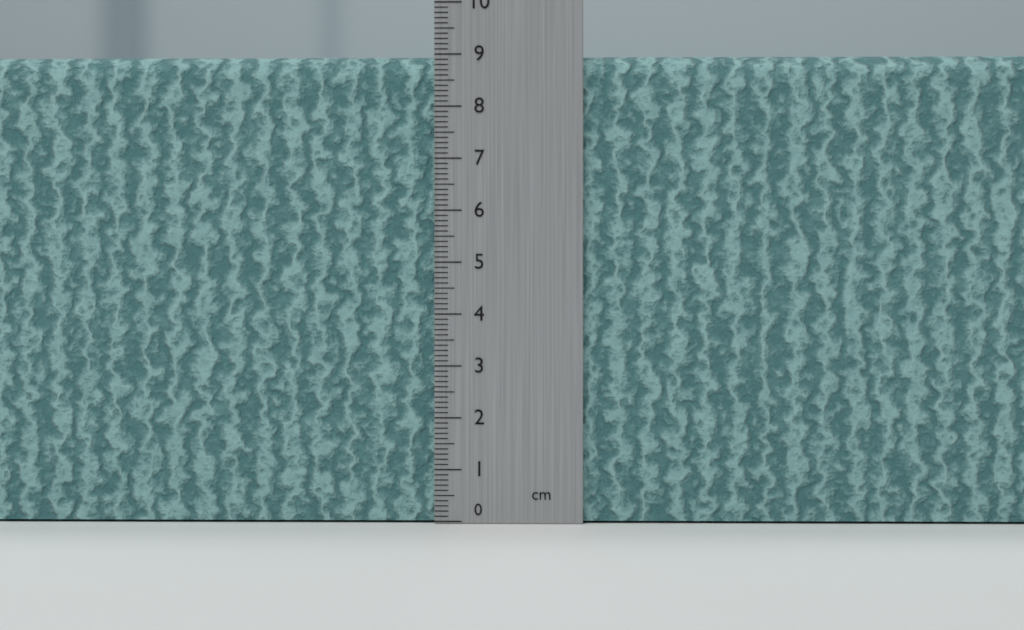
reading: 9.0 cm
